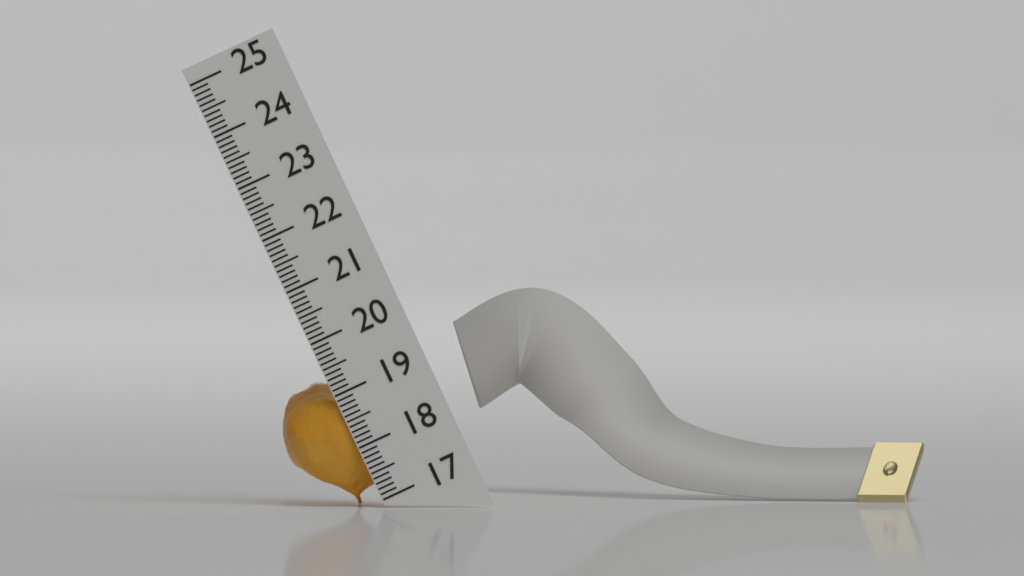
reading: 19.3 (no unit)
